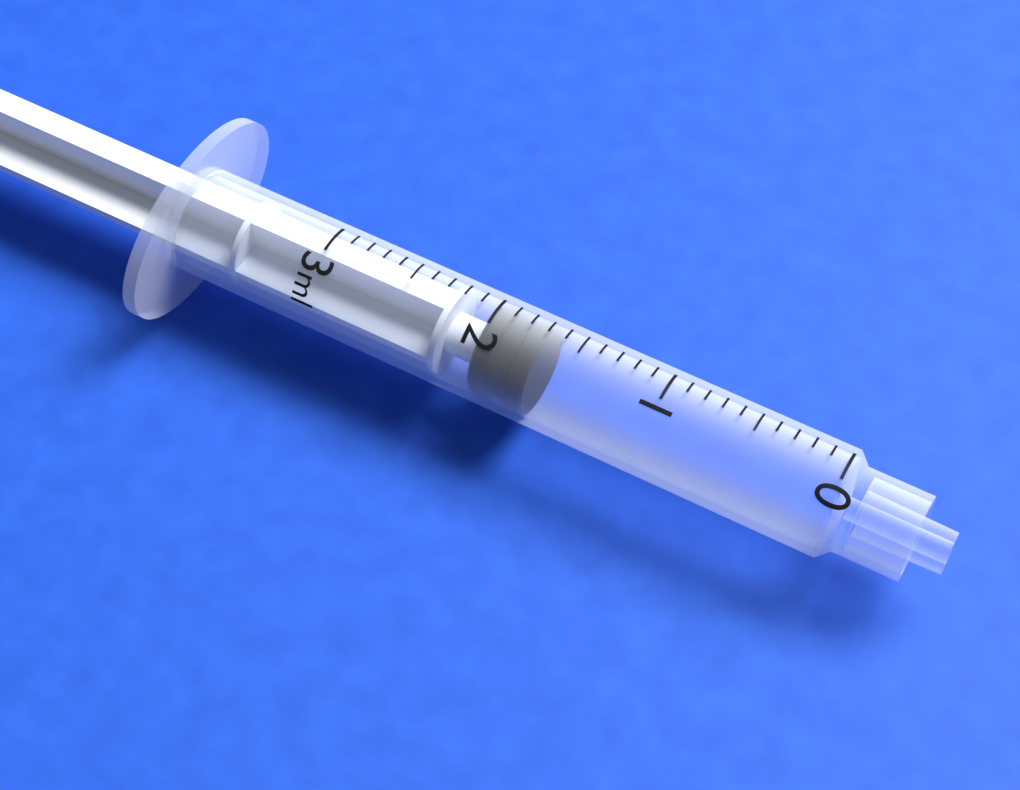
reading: 1.7 ml
